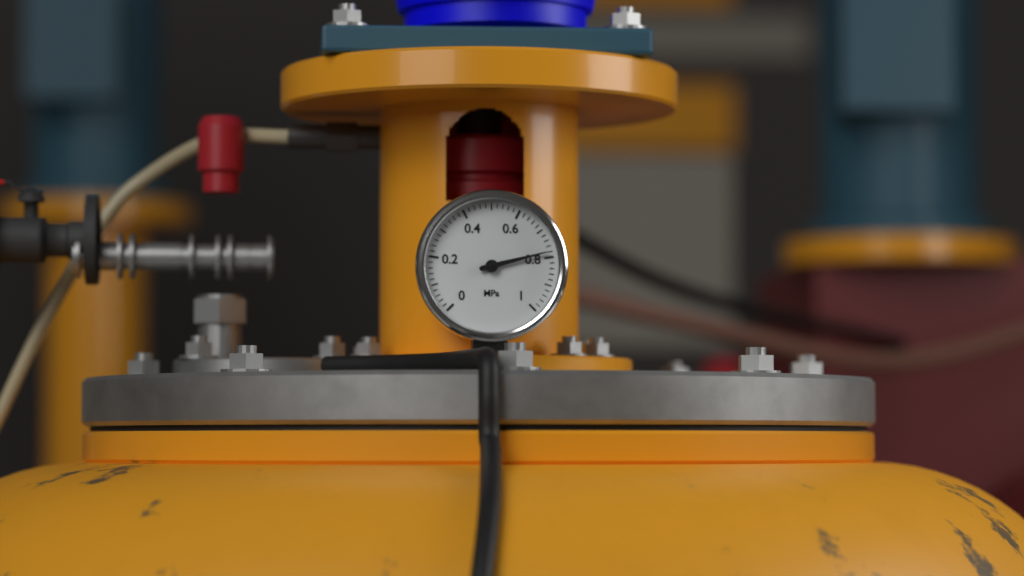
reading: 0.78 MPa
